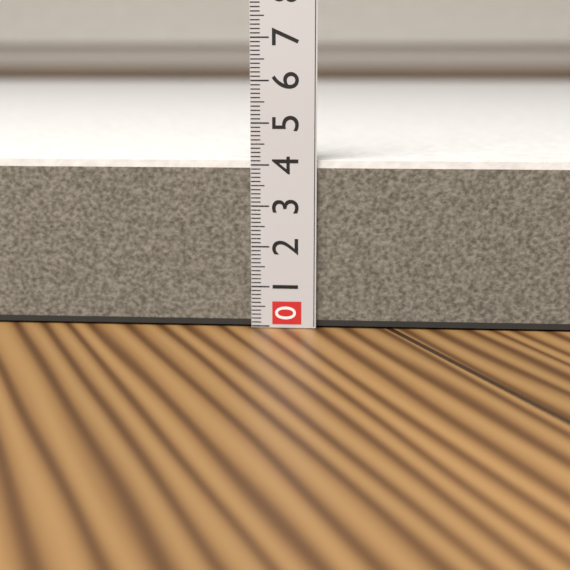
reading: 4.1 (no unit)
